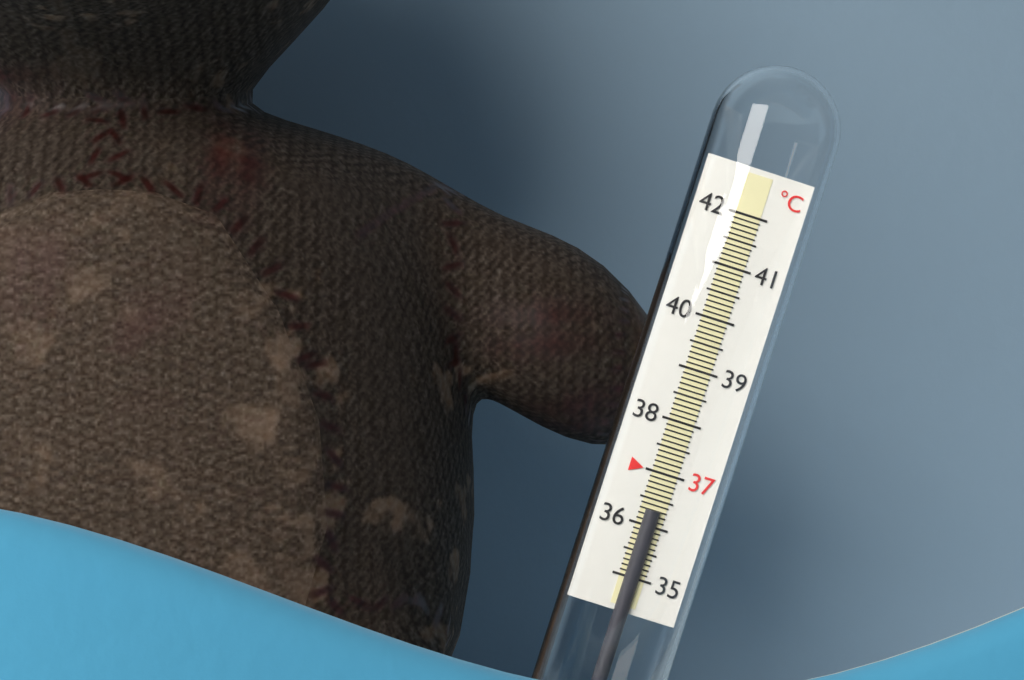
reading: 36.3 °C
